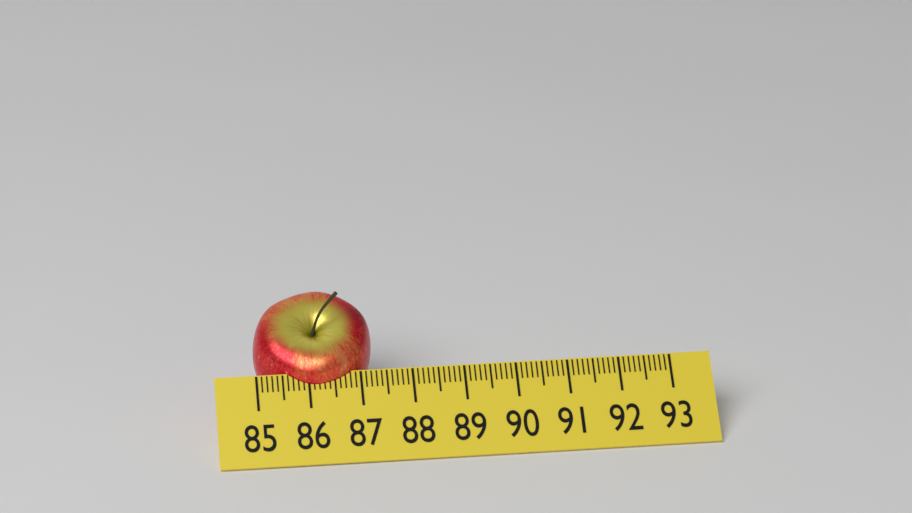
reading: 87.3 (no unit)
